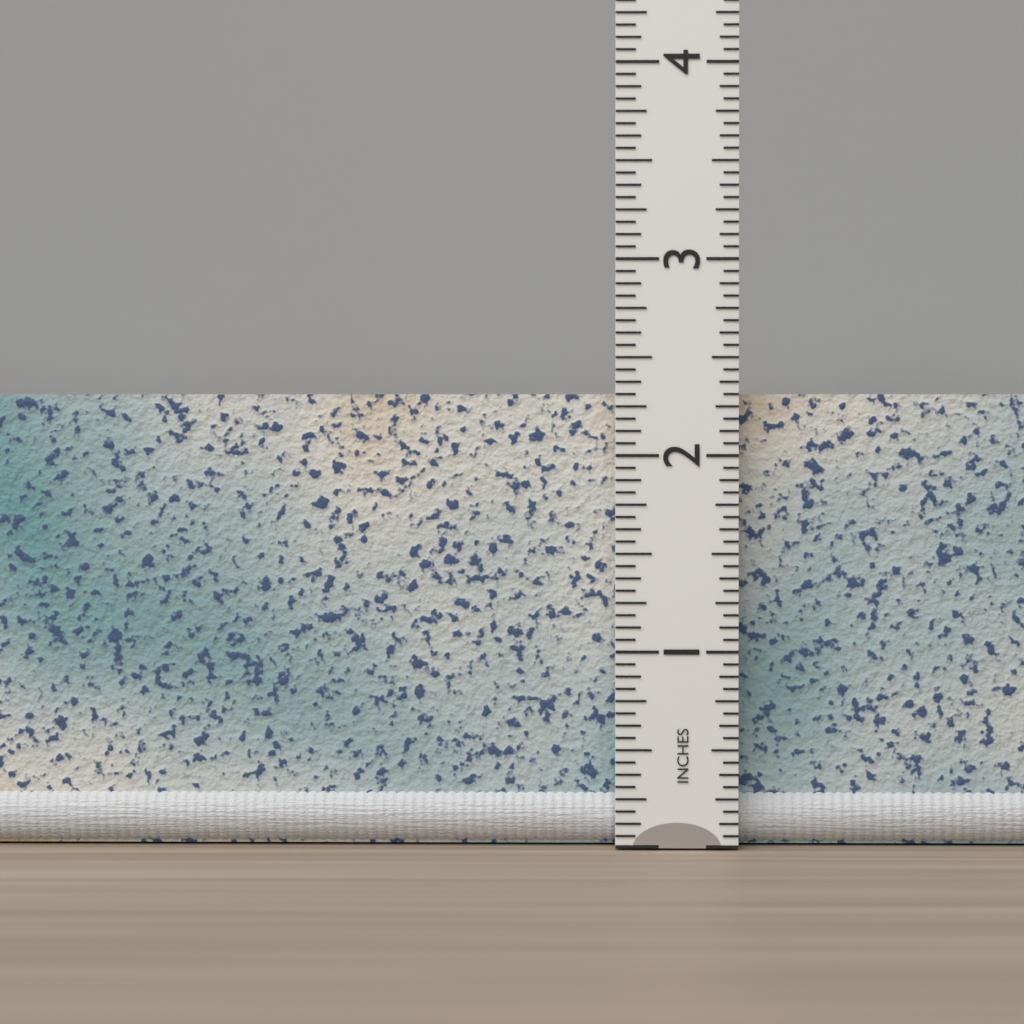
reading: 2.3125 in
